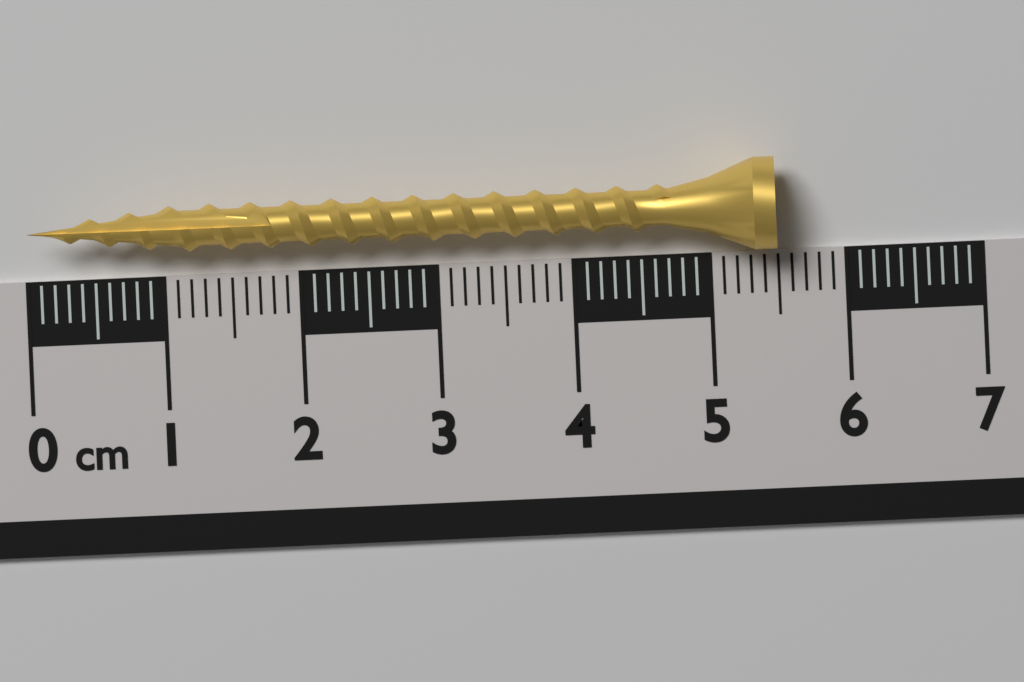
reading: 5.5 cm
